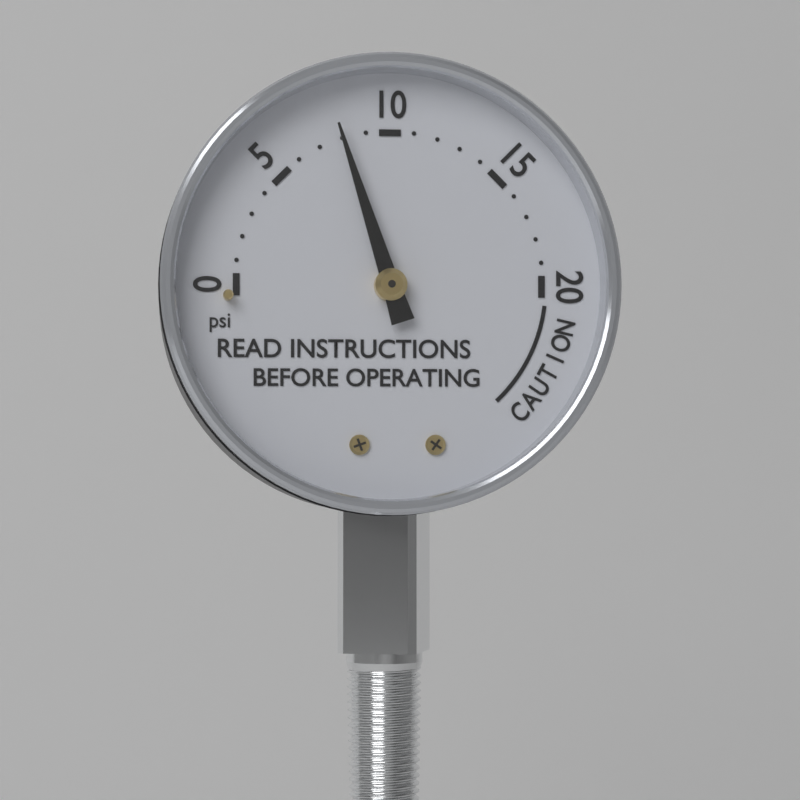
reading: 8 psi
